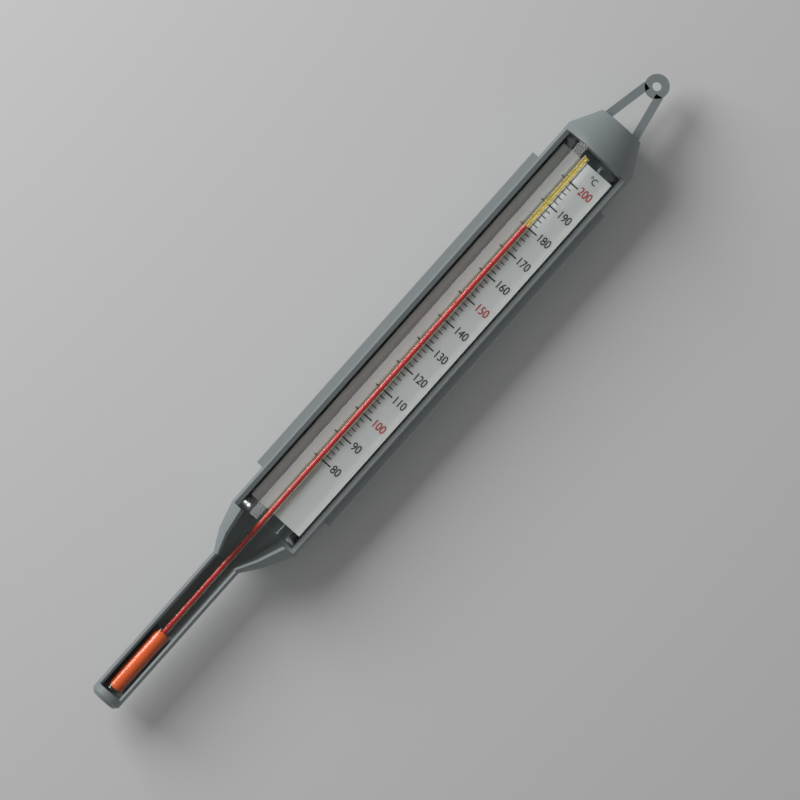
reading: 180 °C
